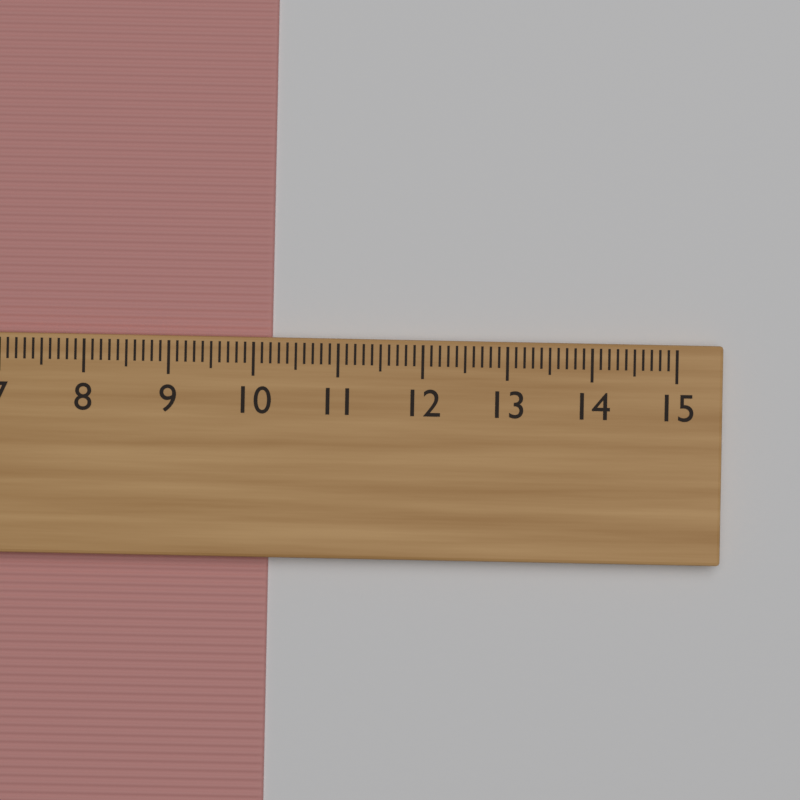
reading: 10.2 cm
